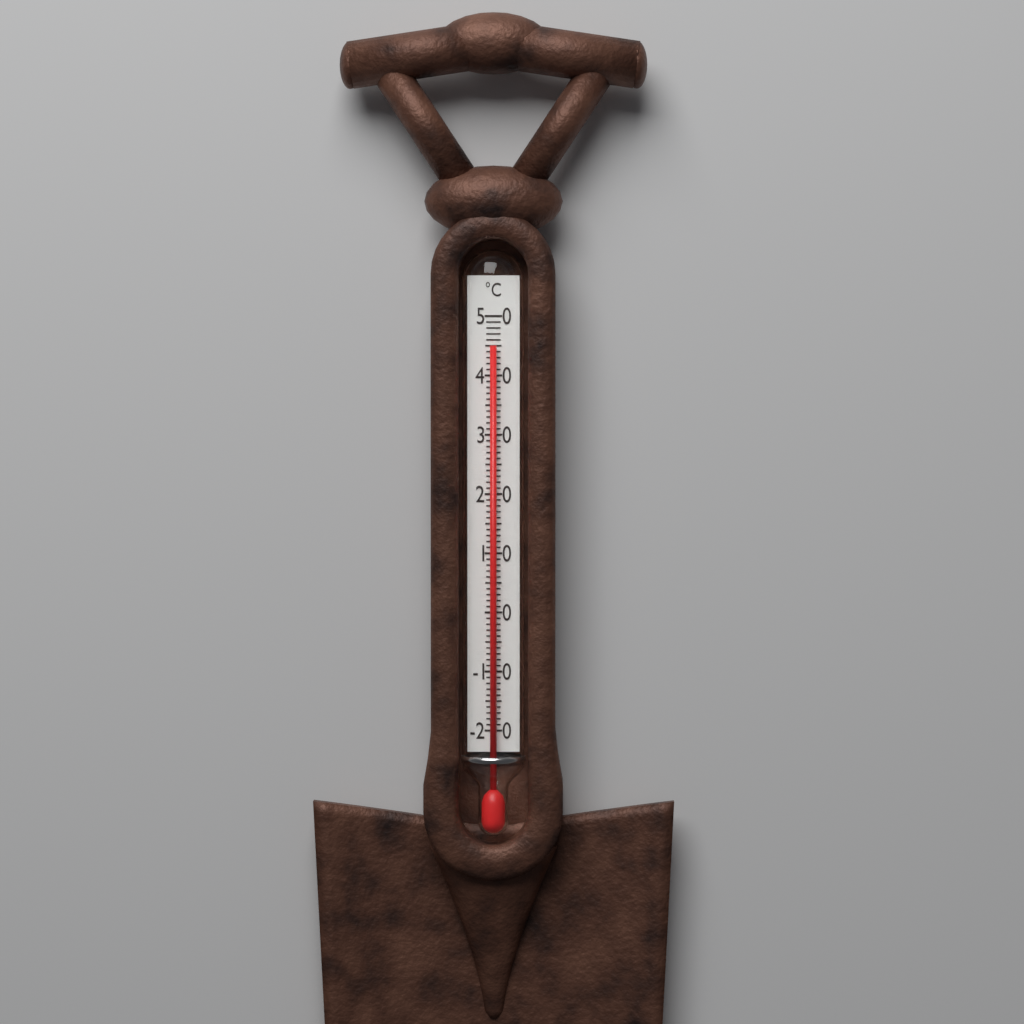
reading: 45 °C
